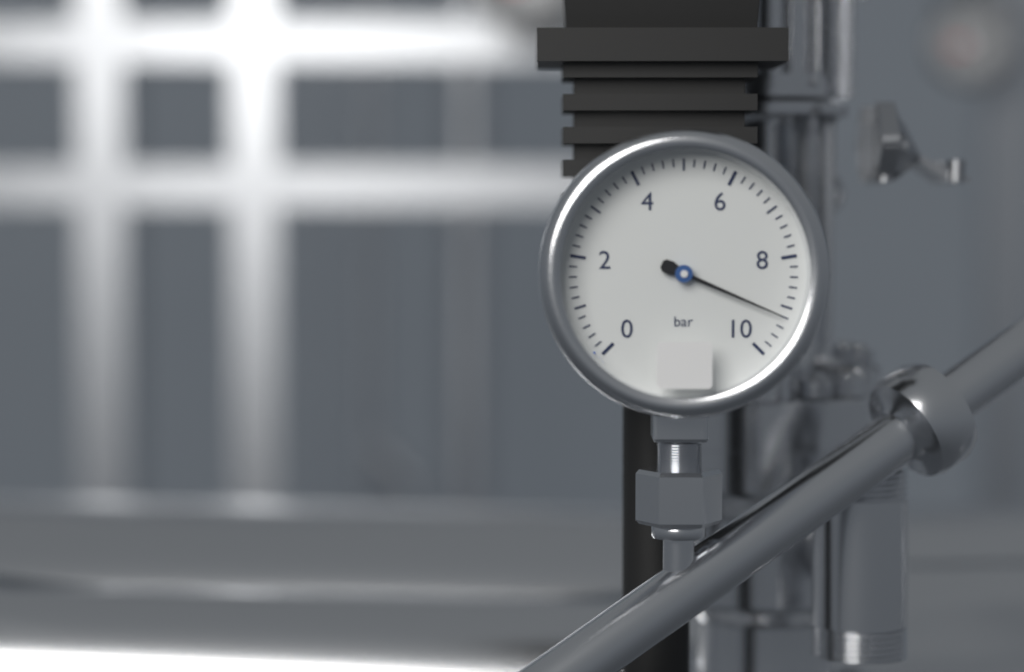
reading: 9.2 bar
